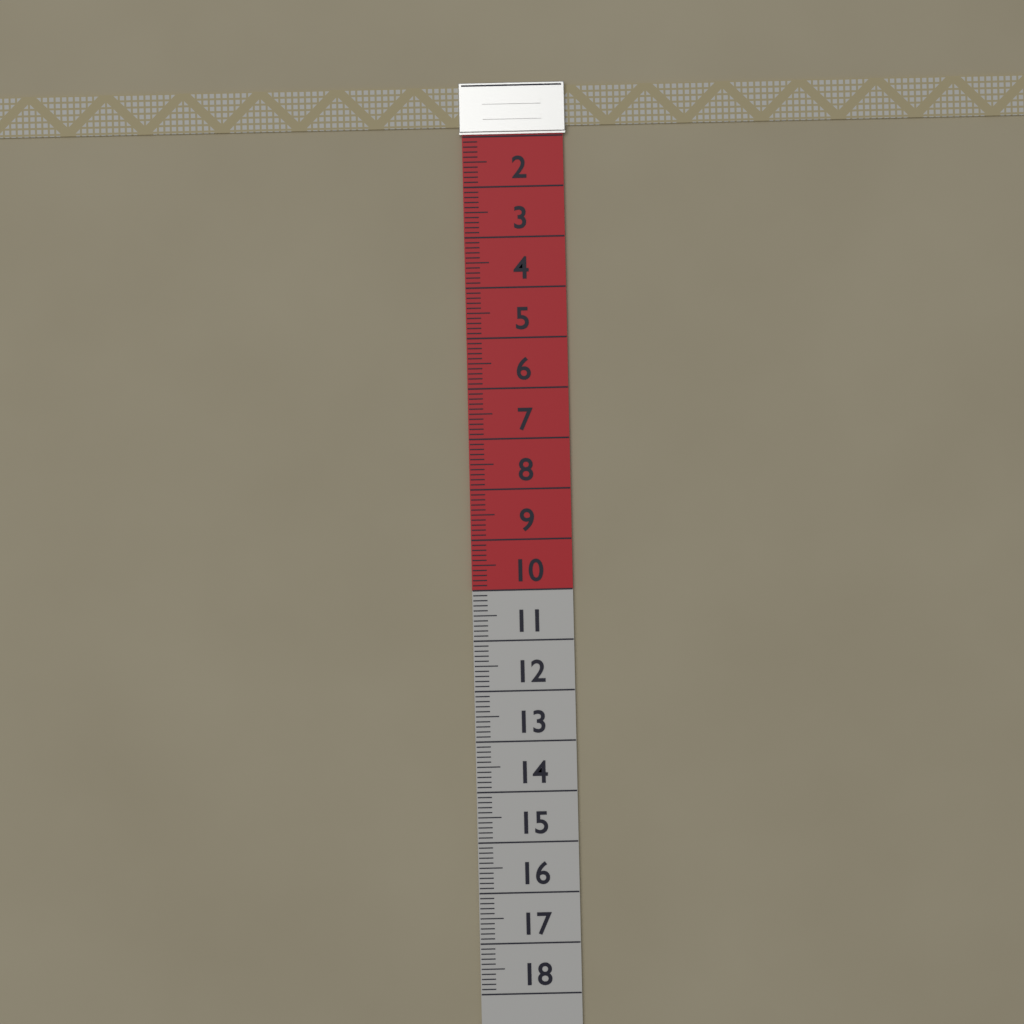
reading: 0.8 (no unit)
